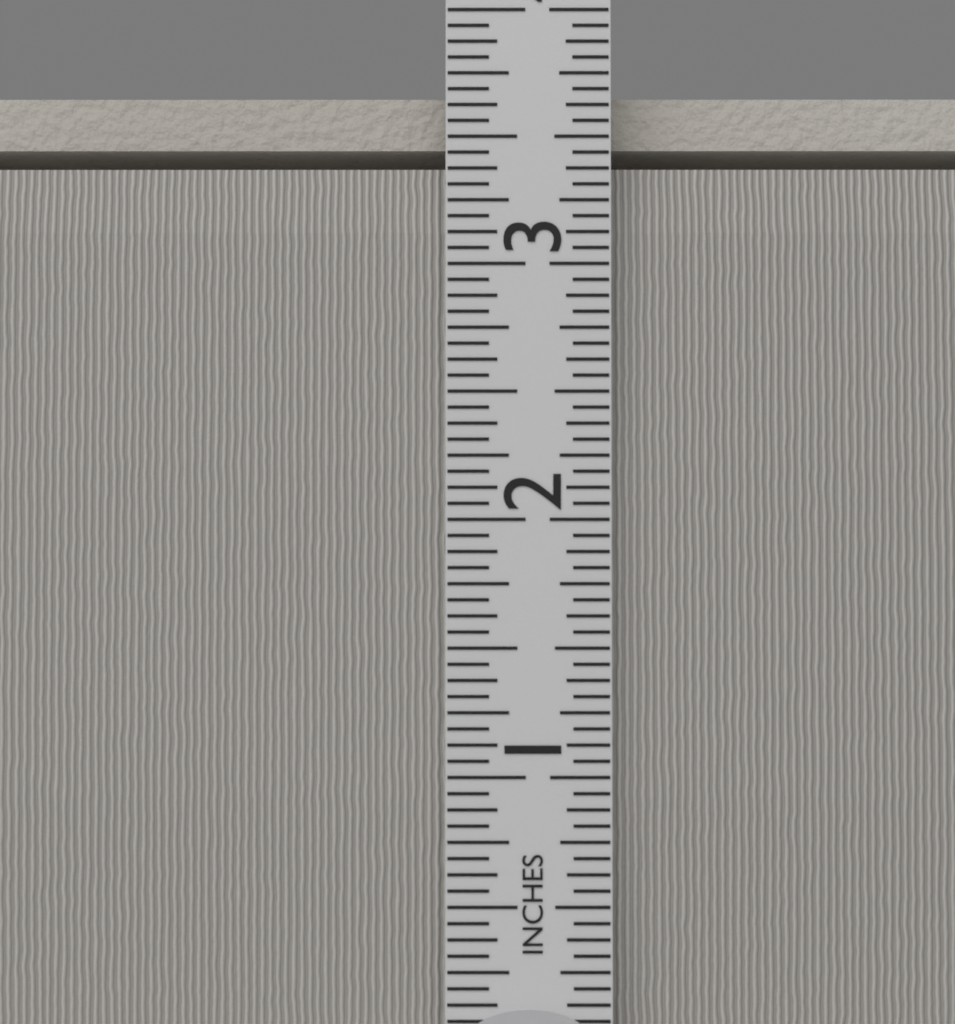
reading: 3.6875 in
